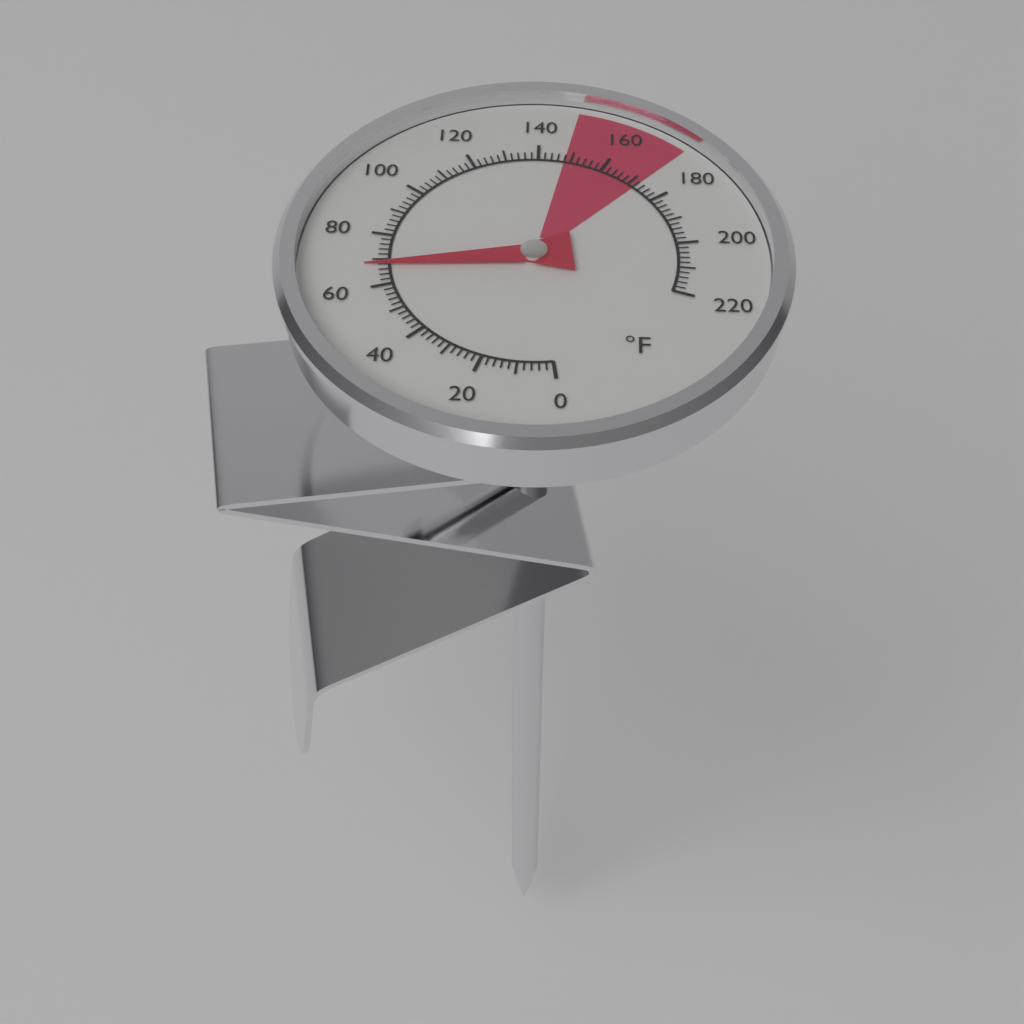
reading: 68 °F
